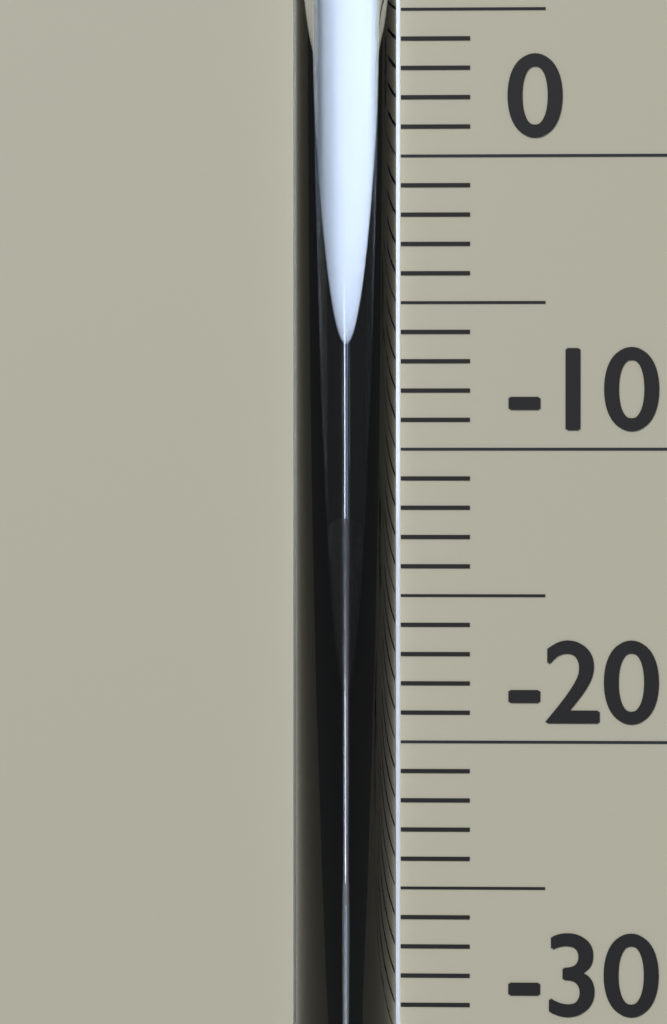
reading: -12 °C
